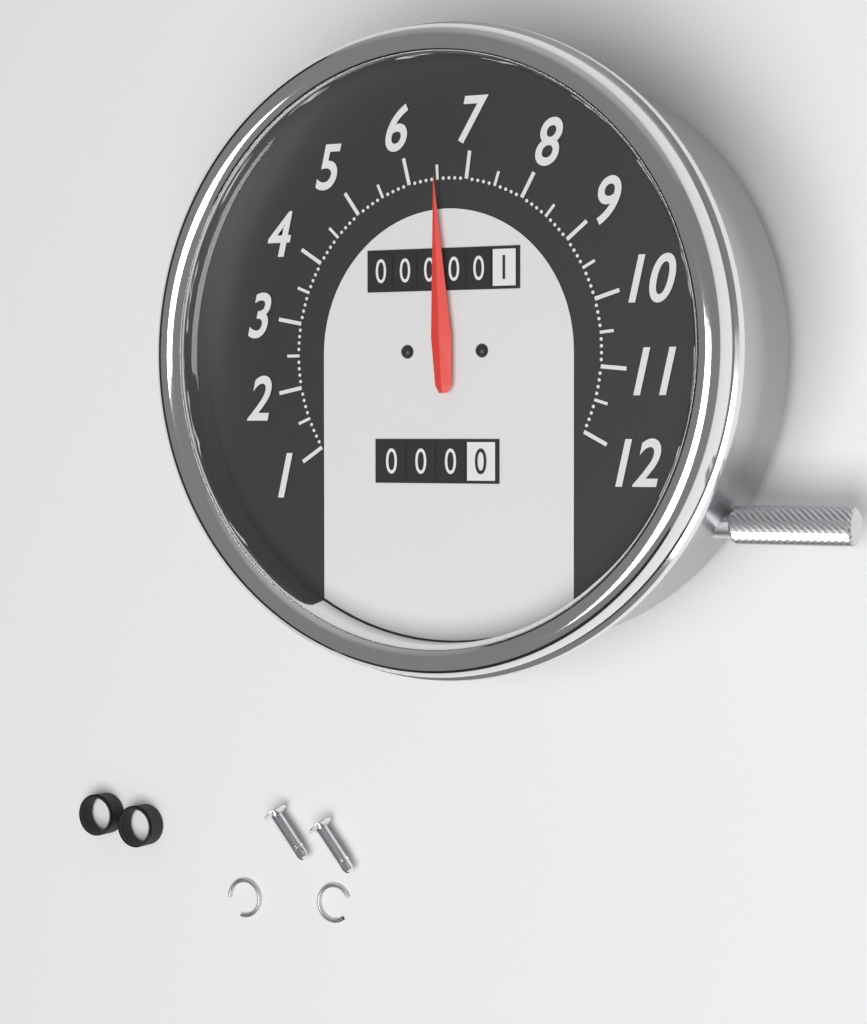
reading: 6.5 (no unit)
